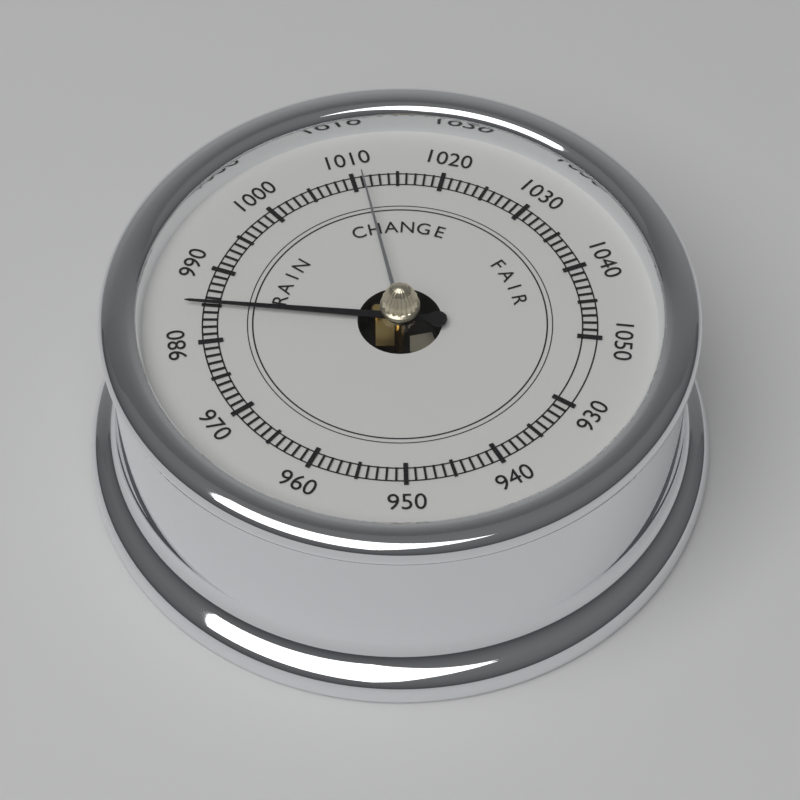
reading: 985 (no unit)
